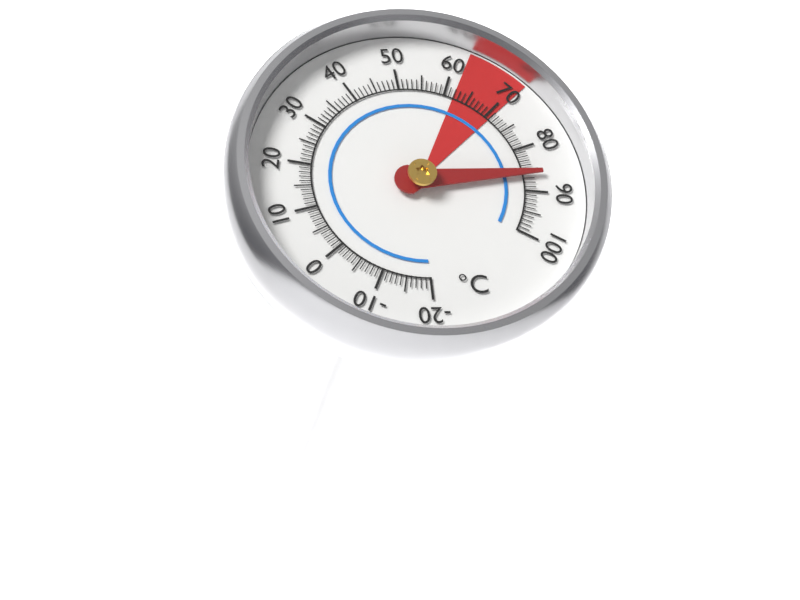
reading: 86 °C
